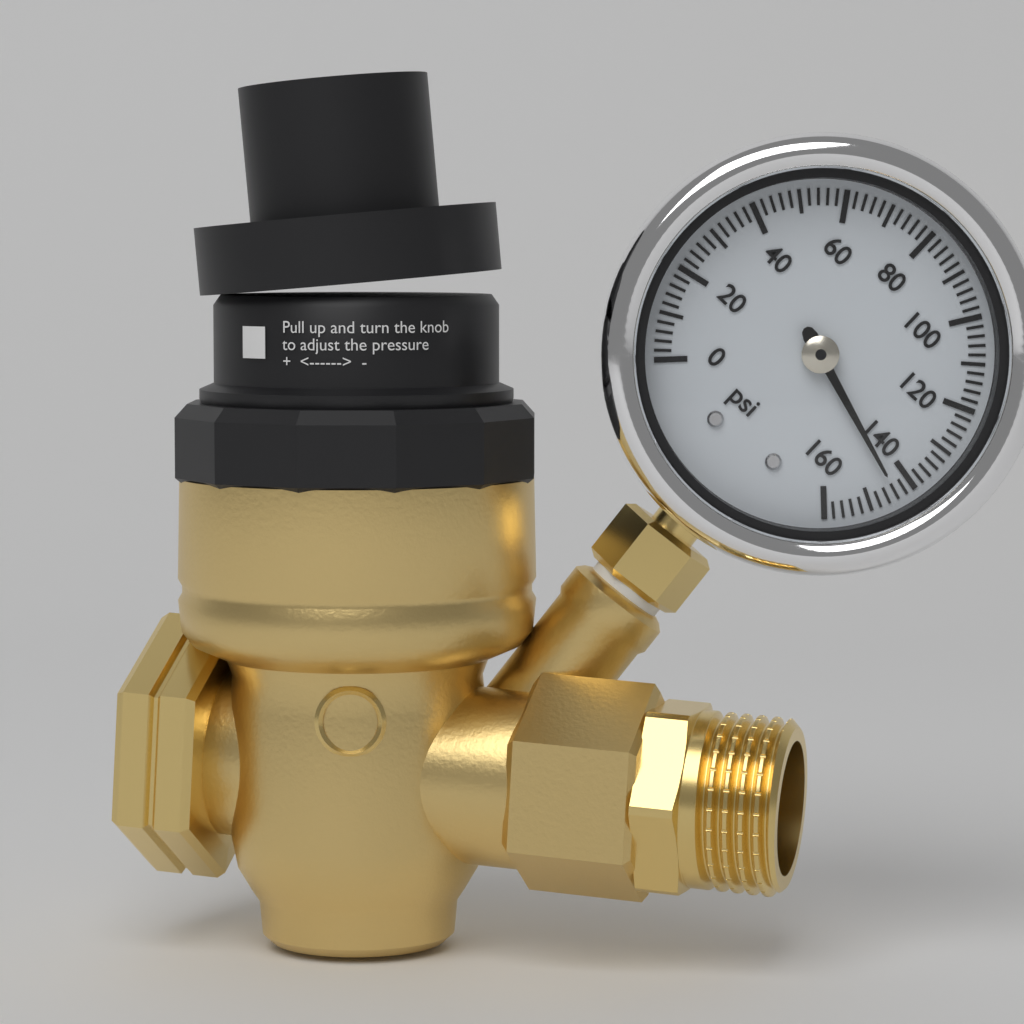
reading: 144 psi
